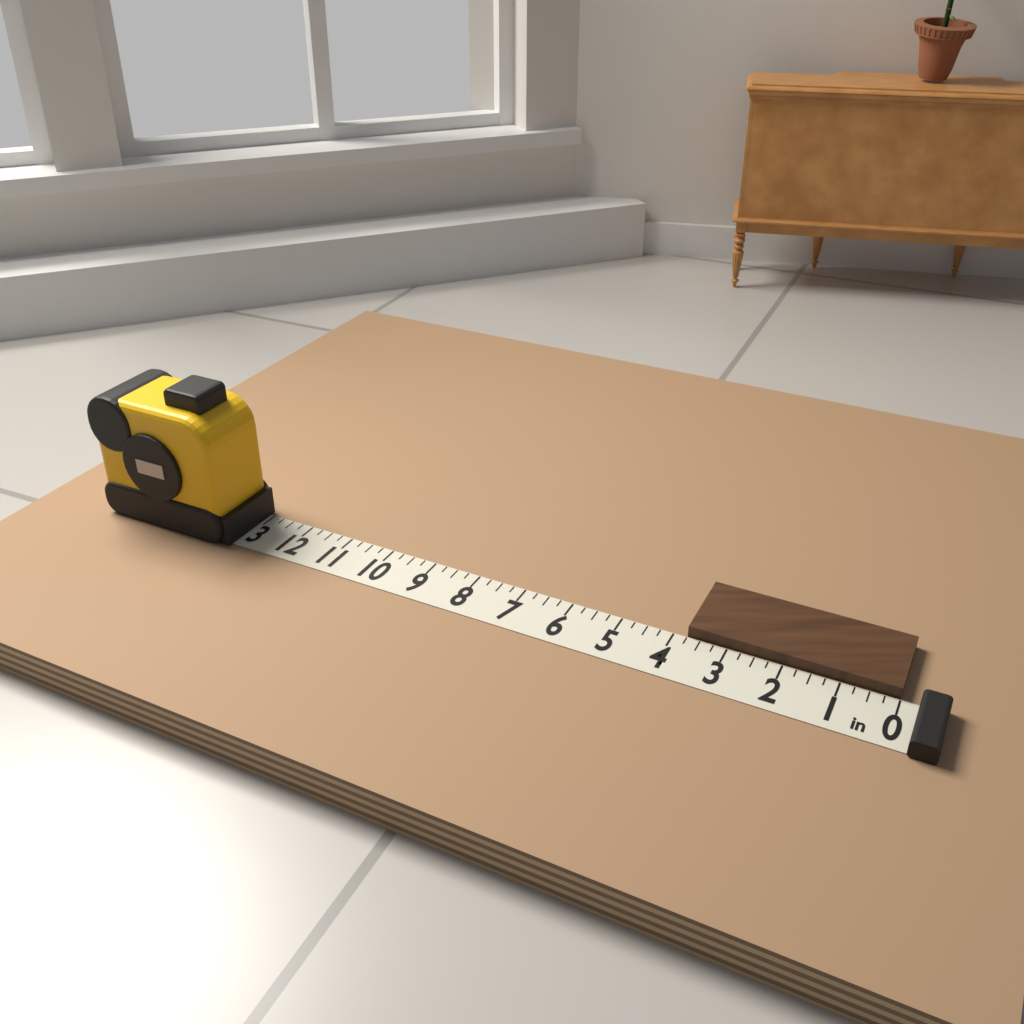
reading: 3.75 in
